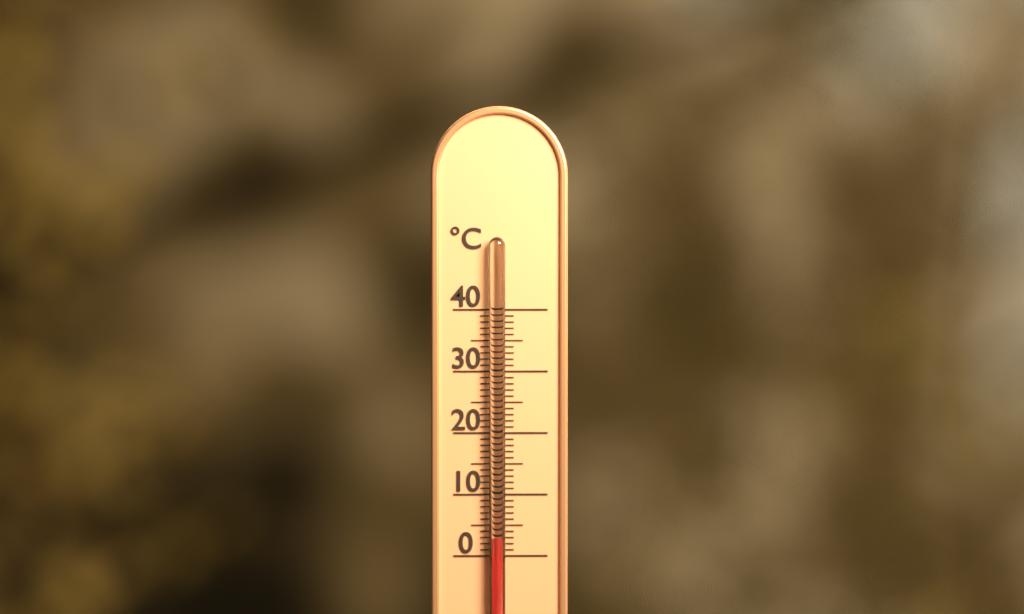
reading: 3 °C
